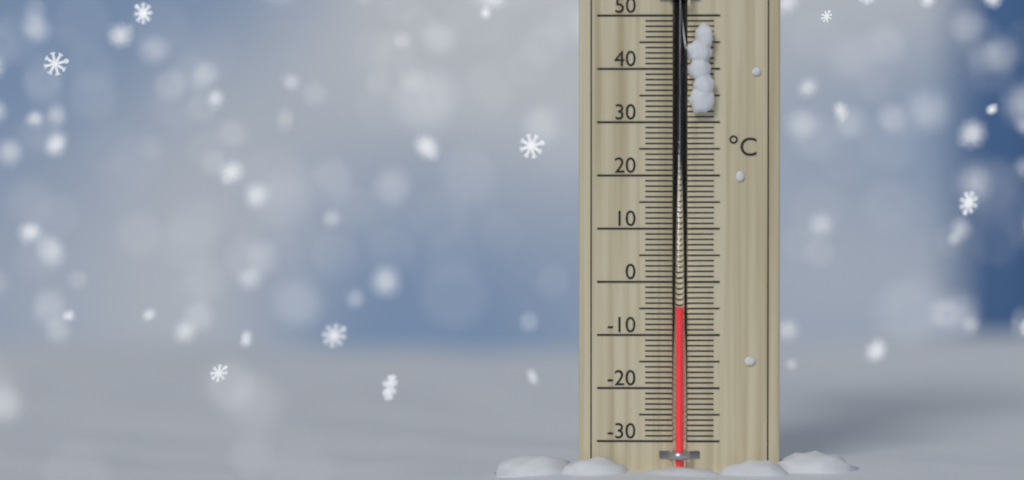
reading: -5 °C
